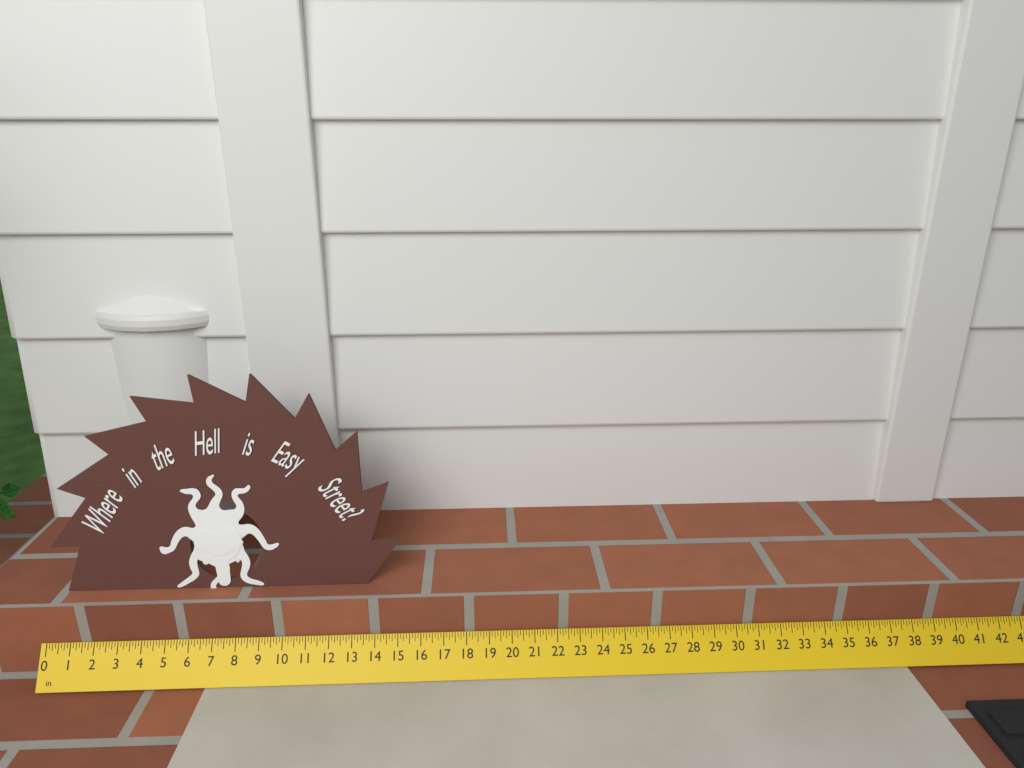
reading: 15.125 in
